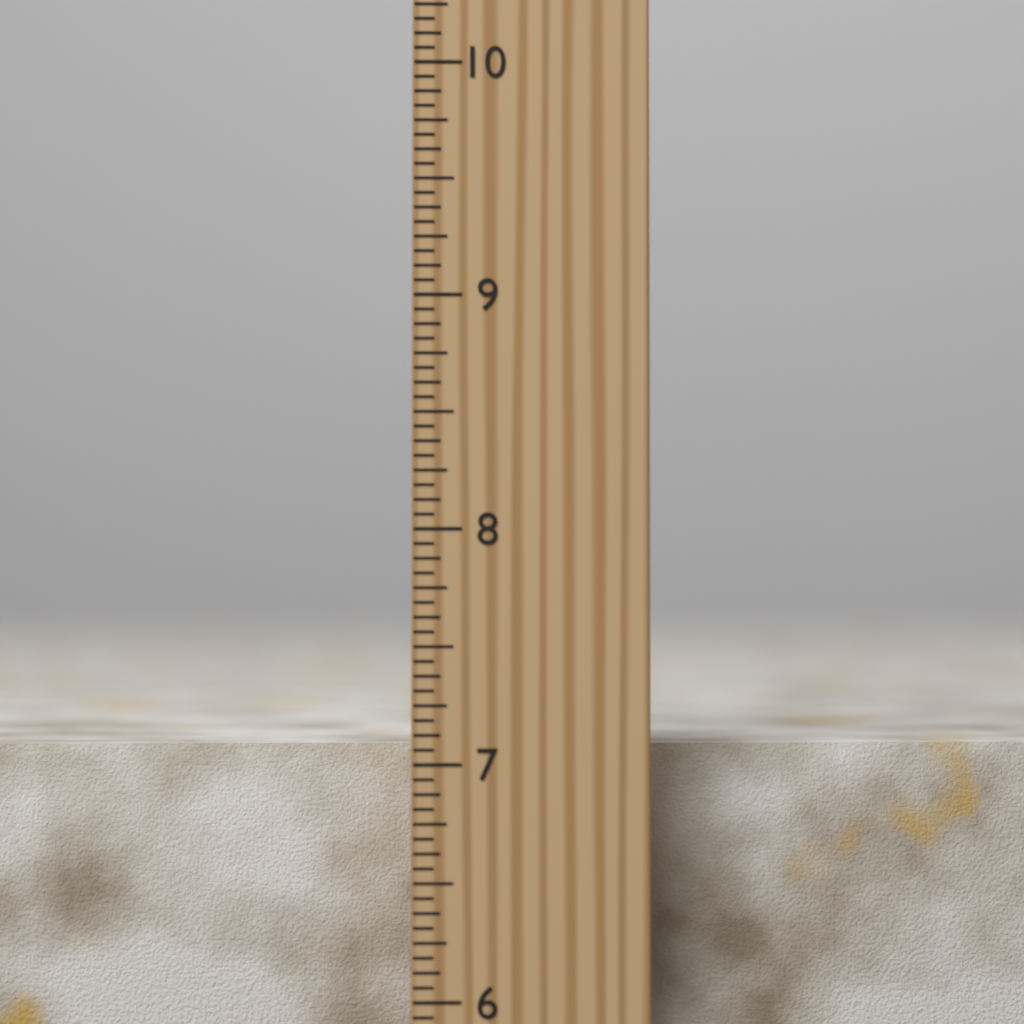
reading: 7.0625 inch
